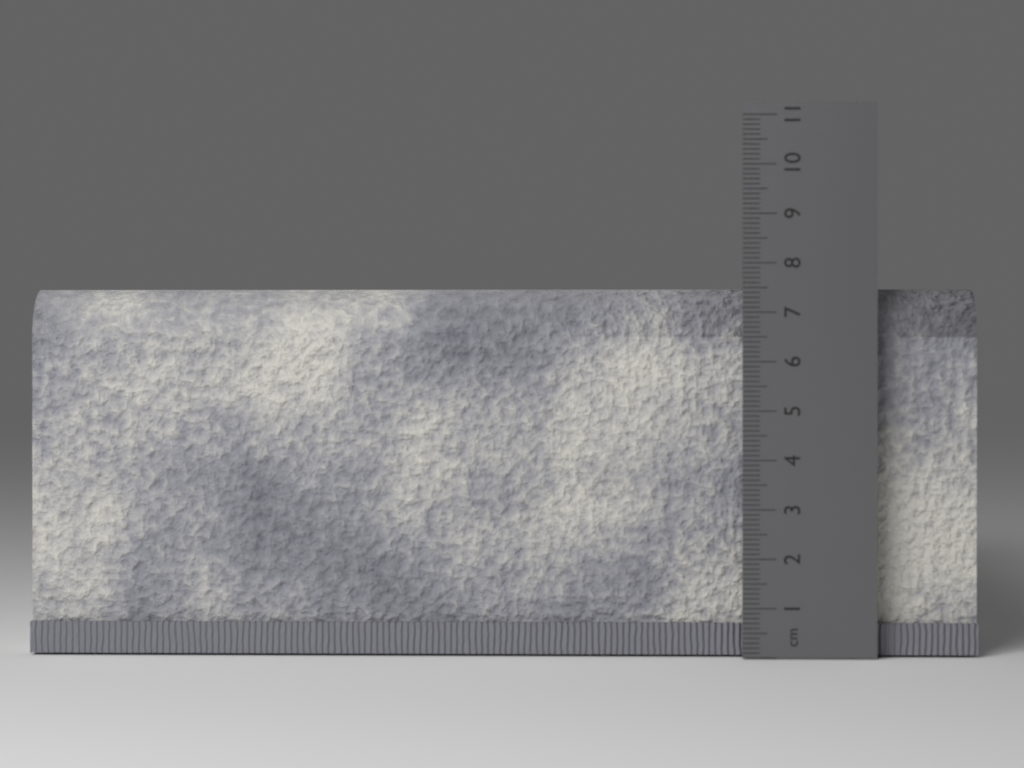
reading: 7.5 cm
